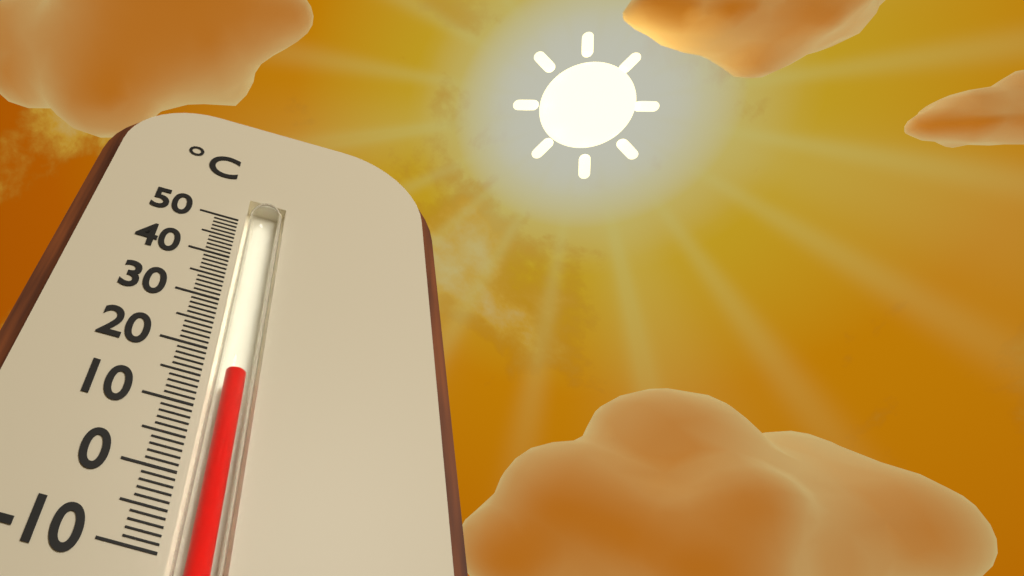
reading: 17 °C
